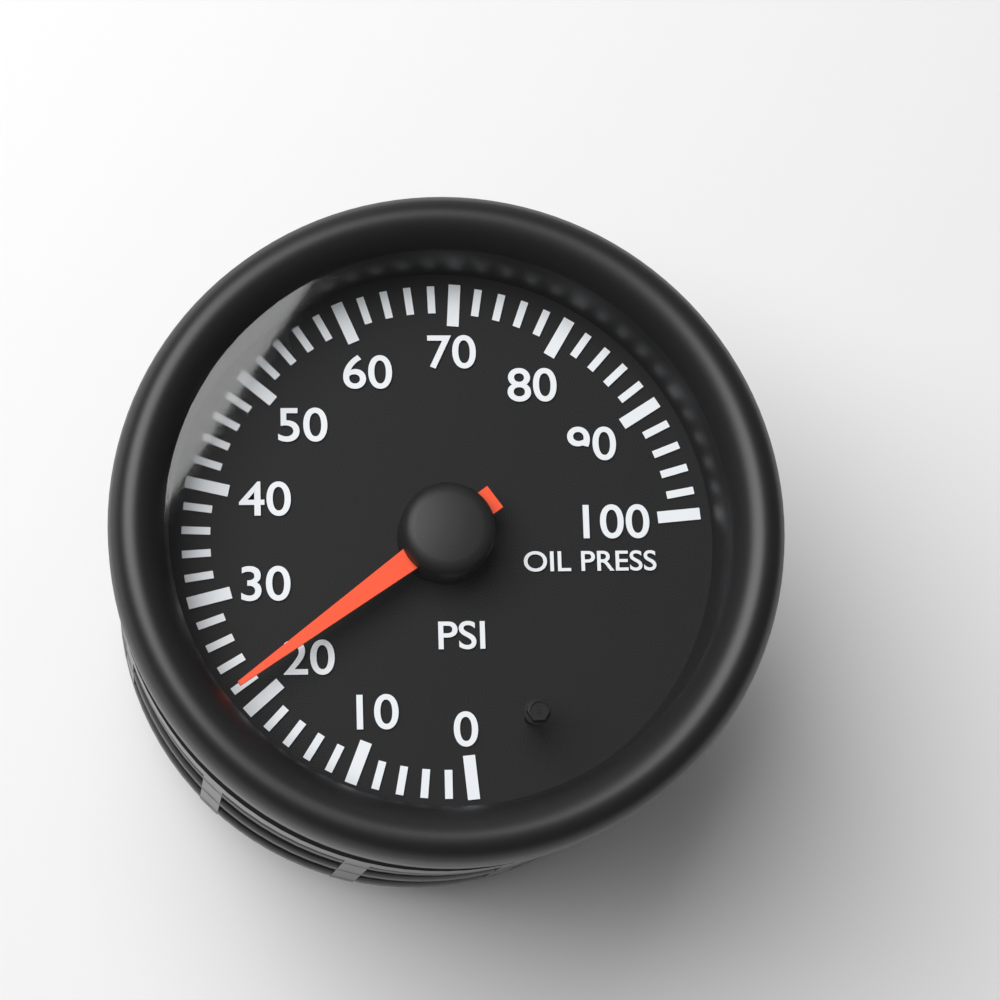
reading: 22 psi
